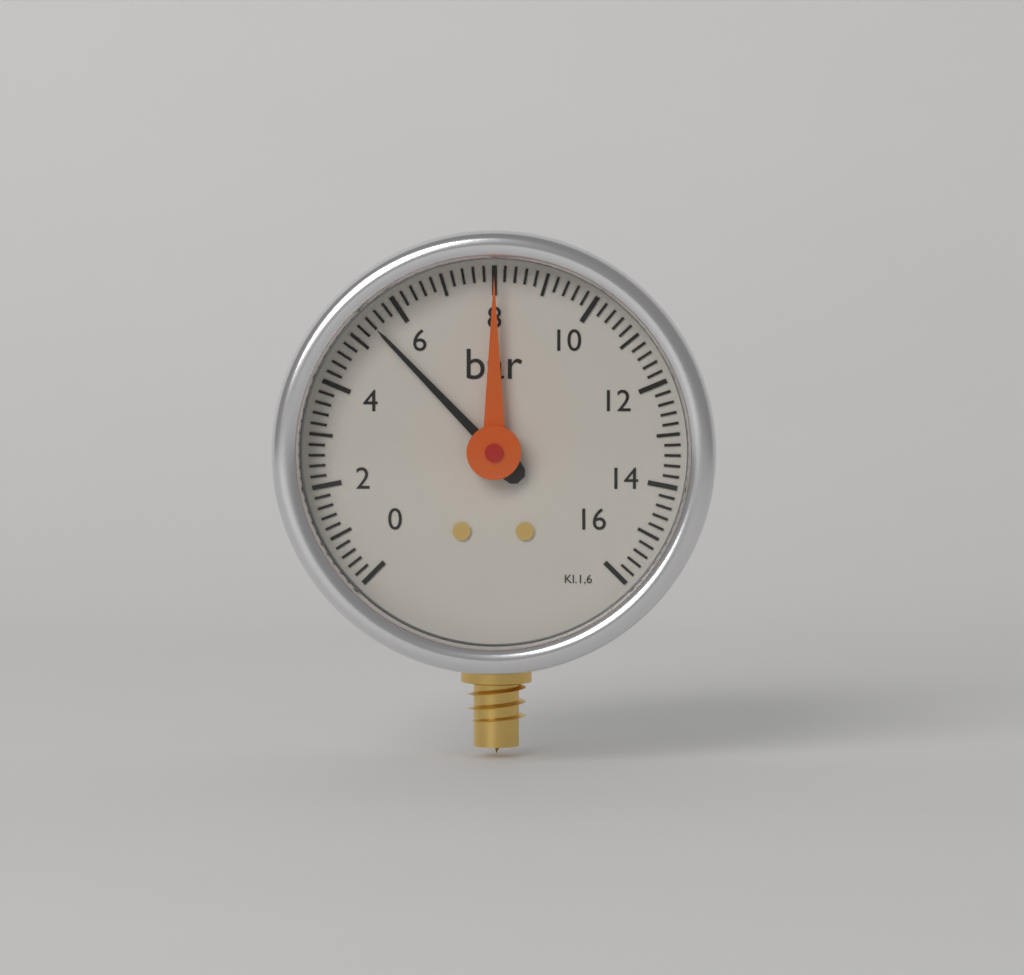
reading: 5.4 bar
